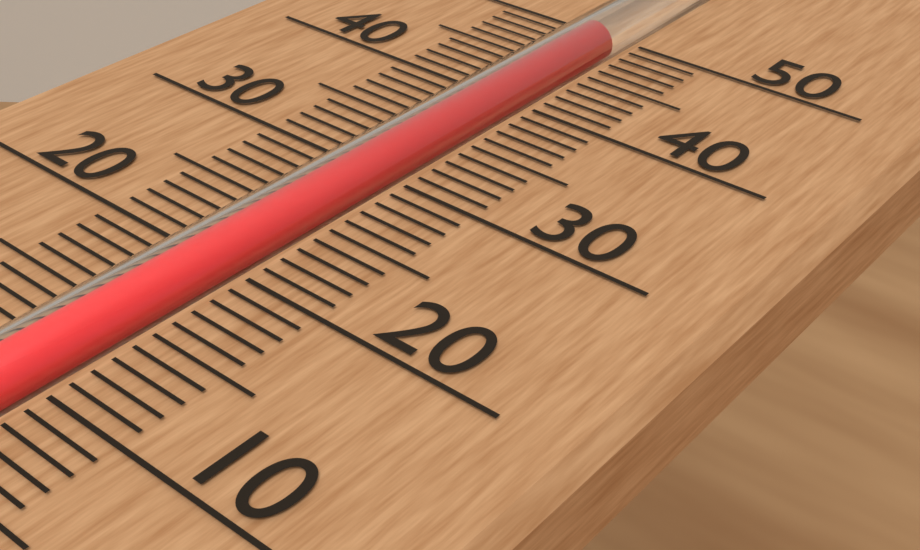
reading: 49 (no unit)
